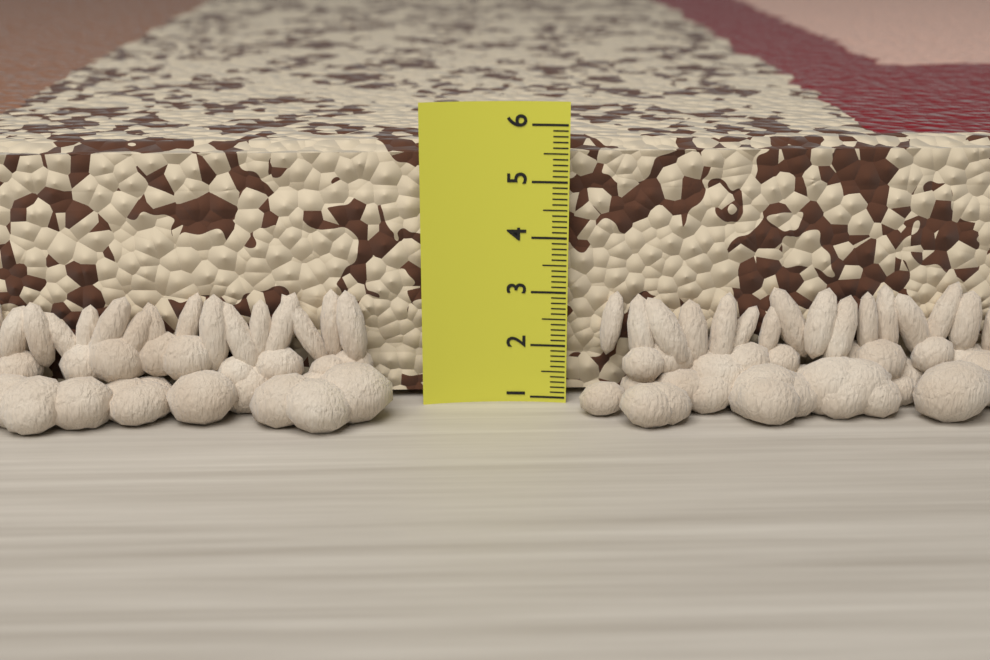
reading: 5.6 (no unit)
